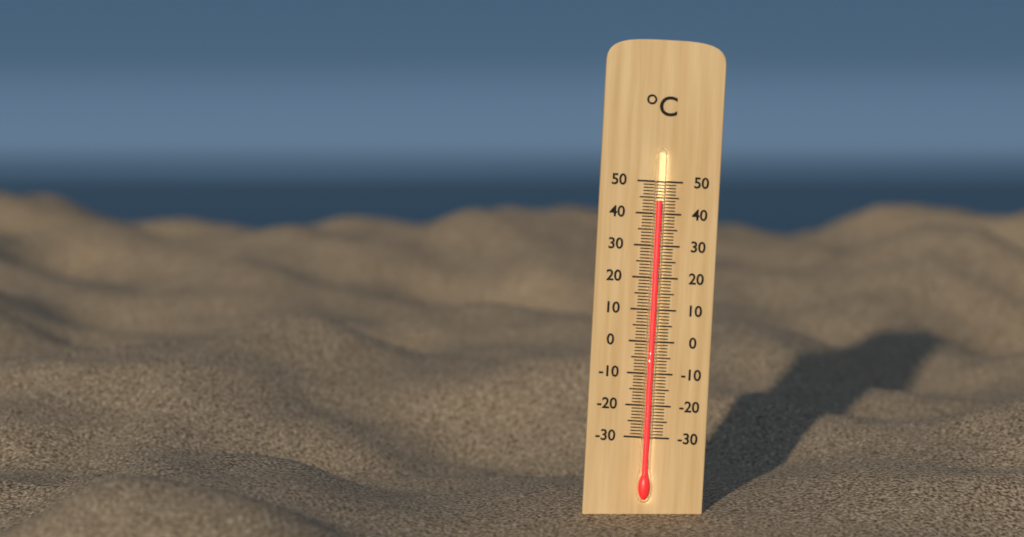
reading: 44 °C
